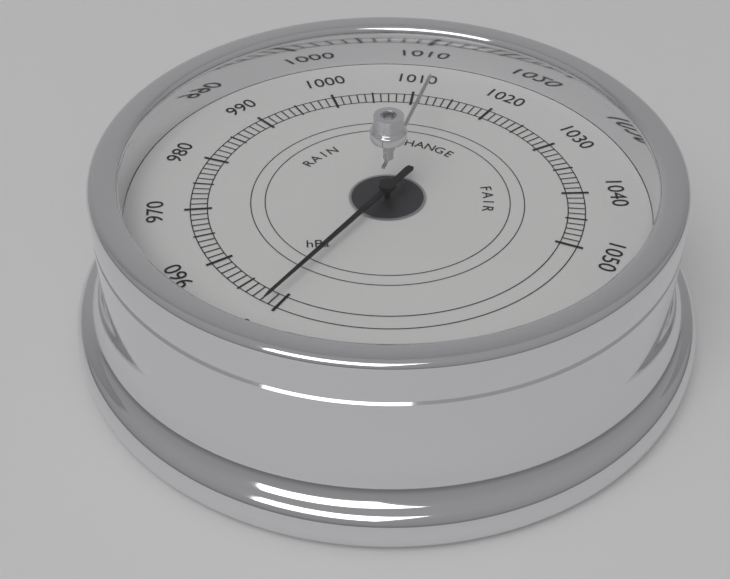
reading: 951 hPa
